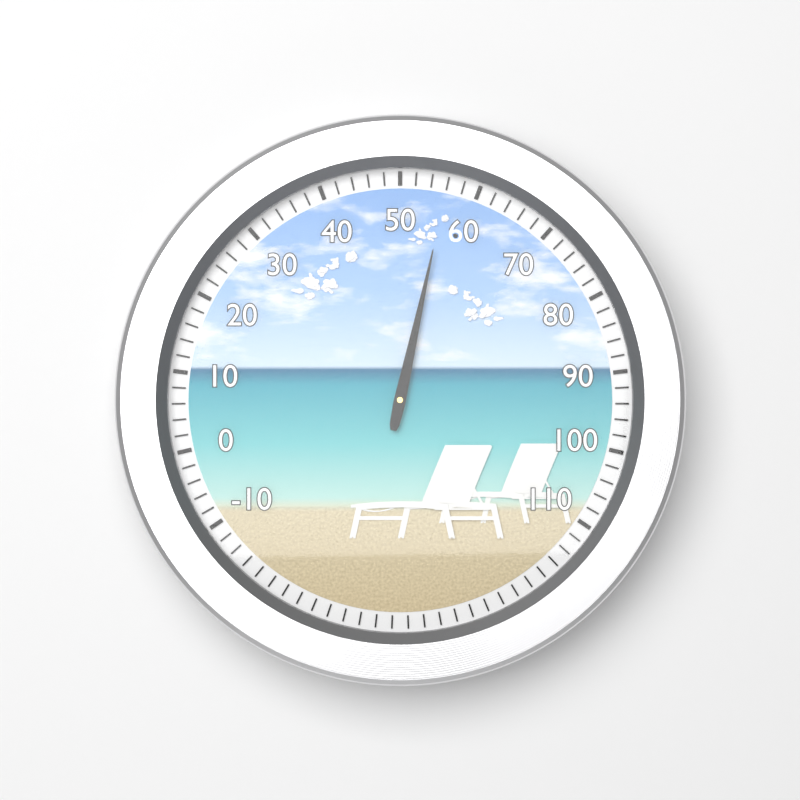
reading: 56 (no unit)
